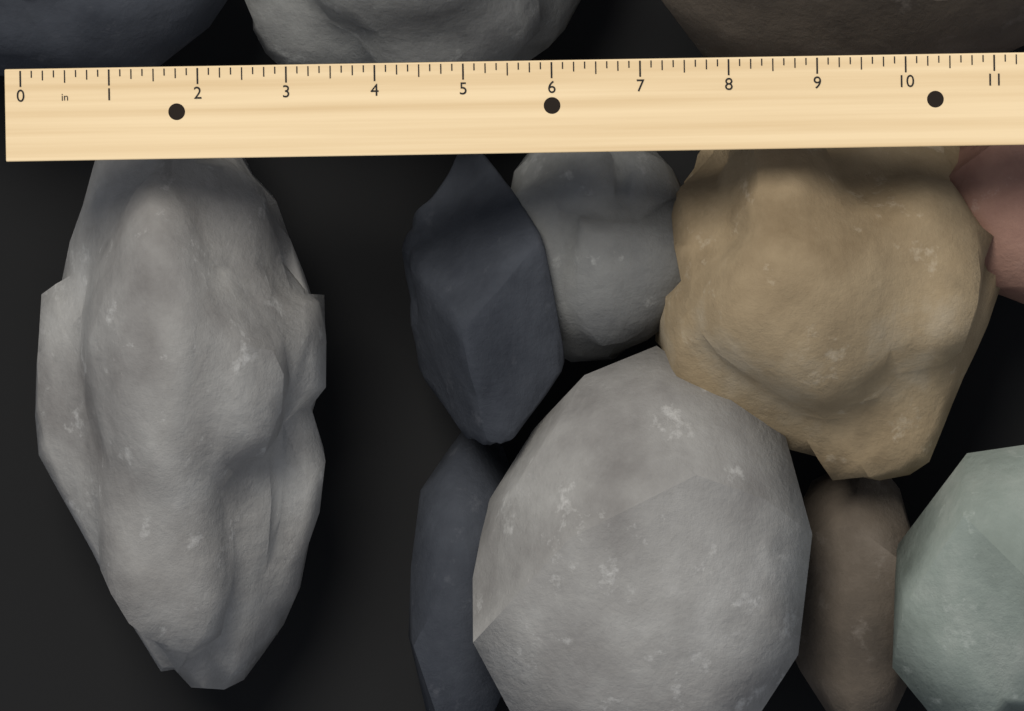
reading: 3.375 in
